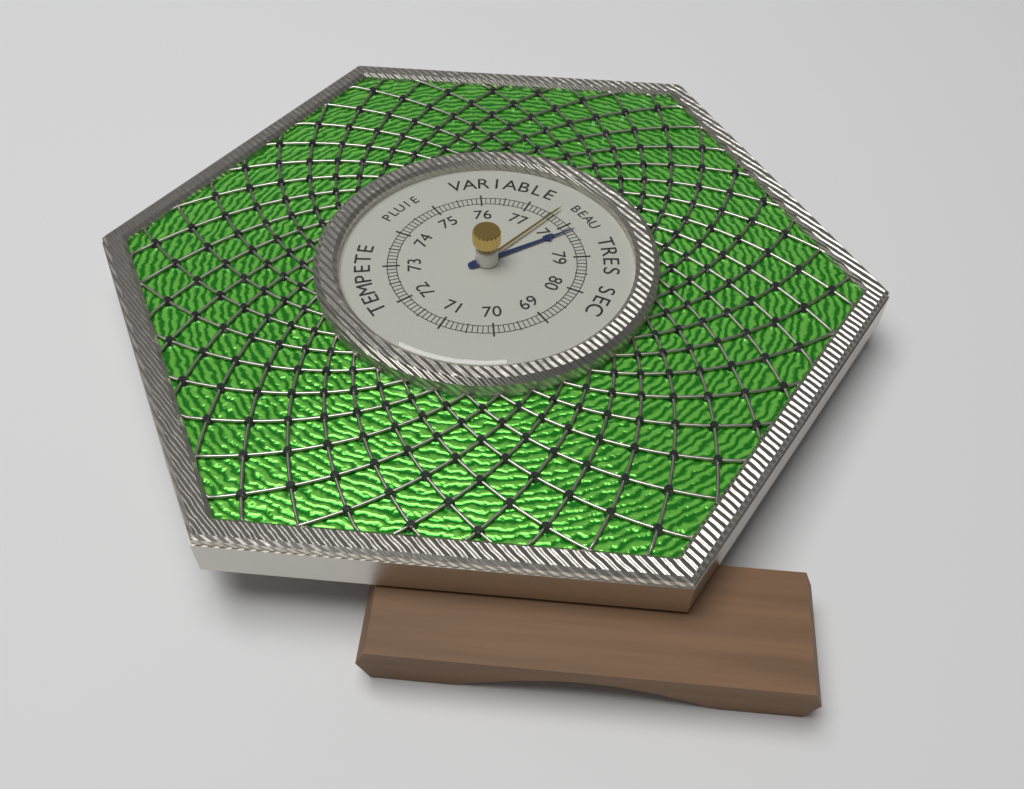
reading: 78.2 (no unit)
